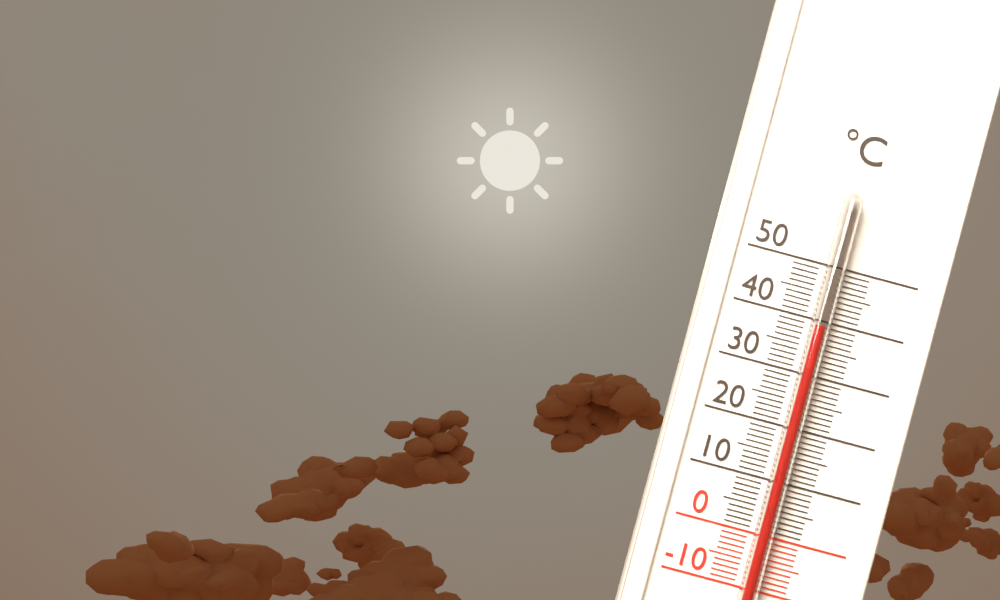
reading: 39 °C
